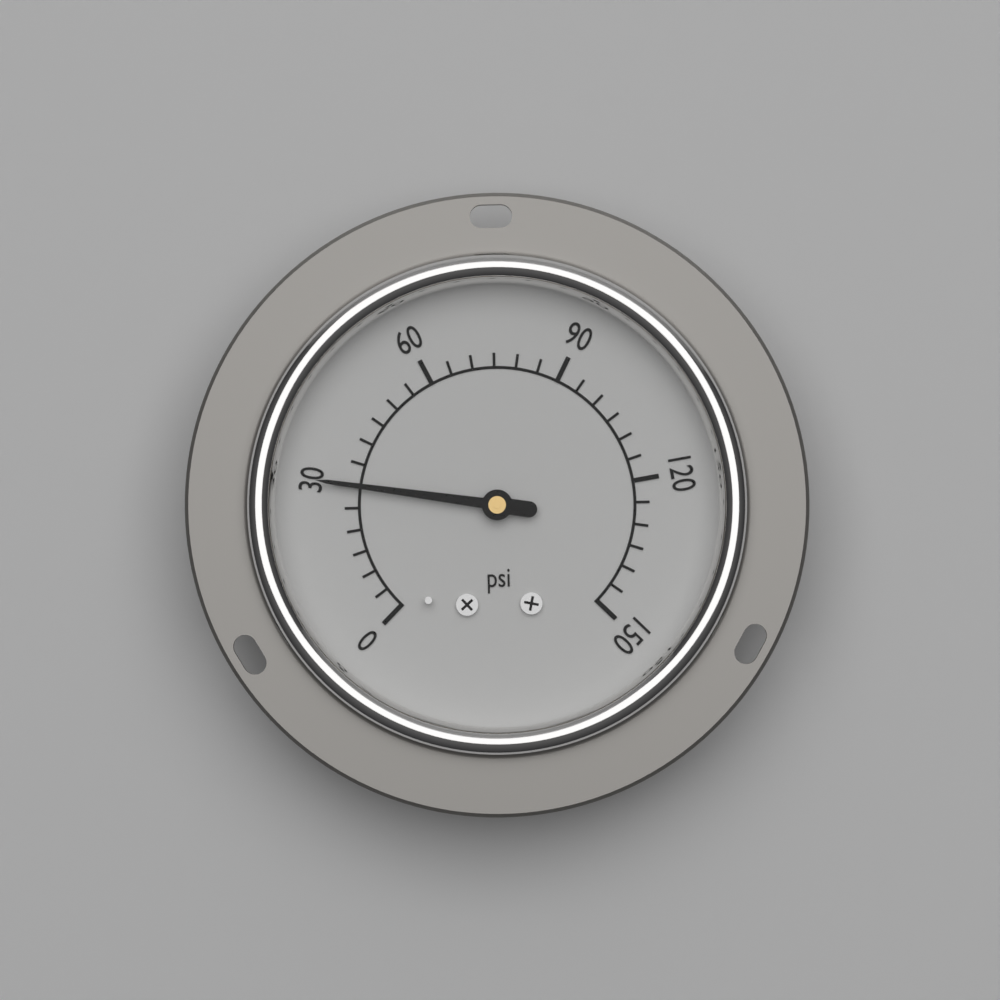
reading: 30 psi
